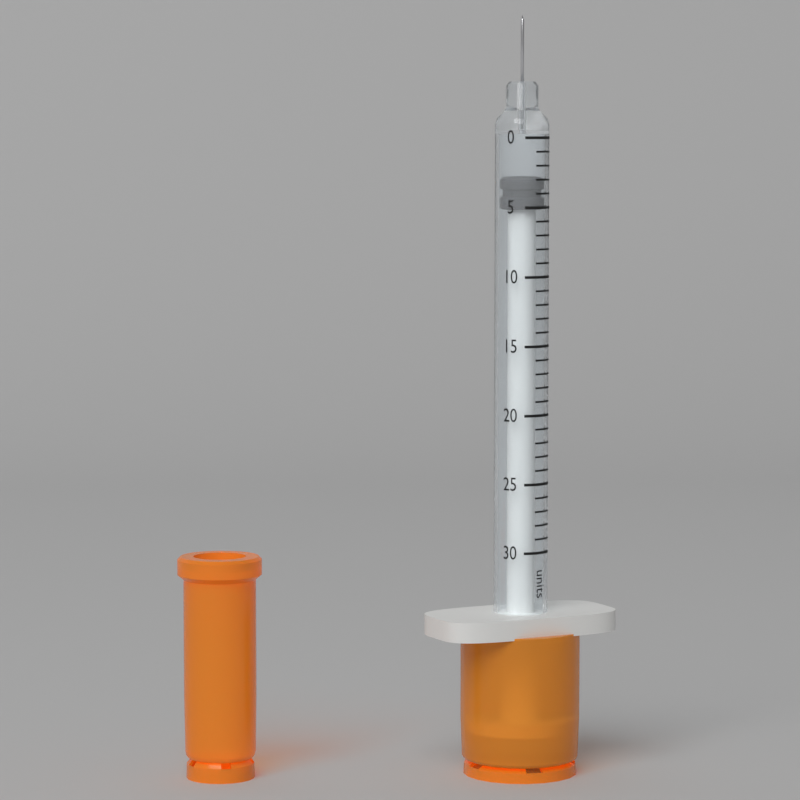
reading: 3 units
